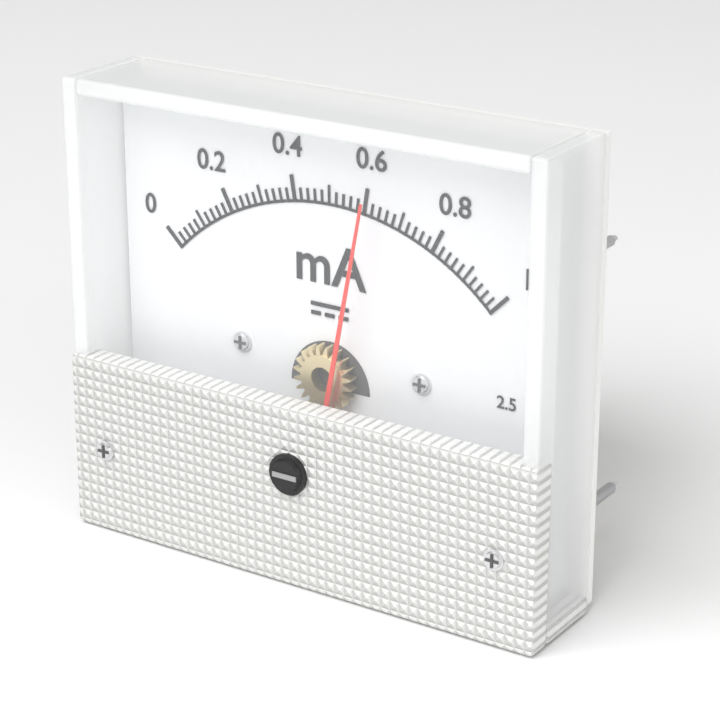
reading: 0.62 mA
